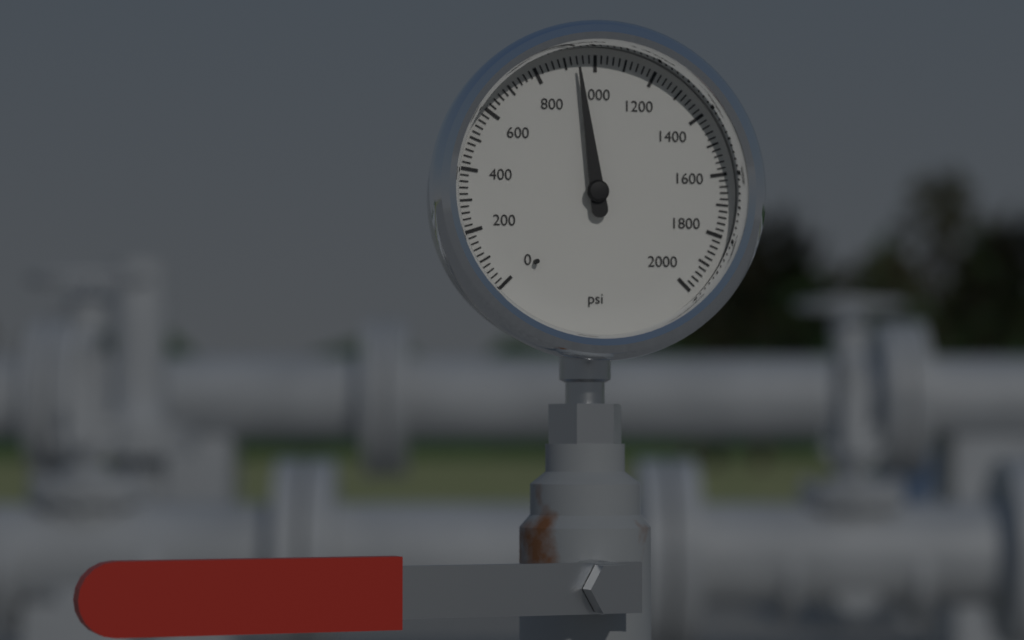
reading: 940 psi
